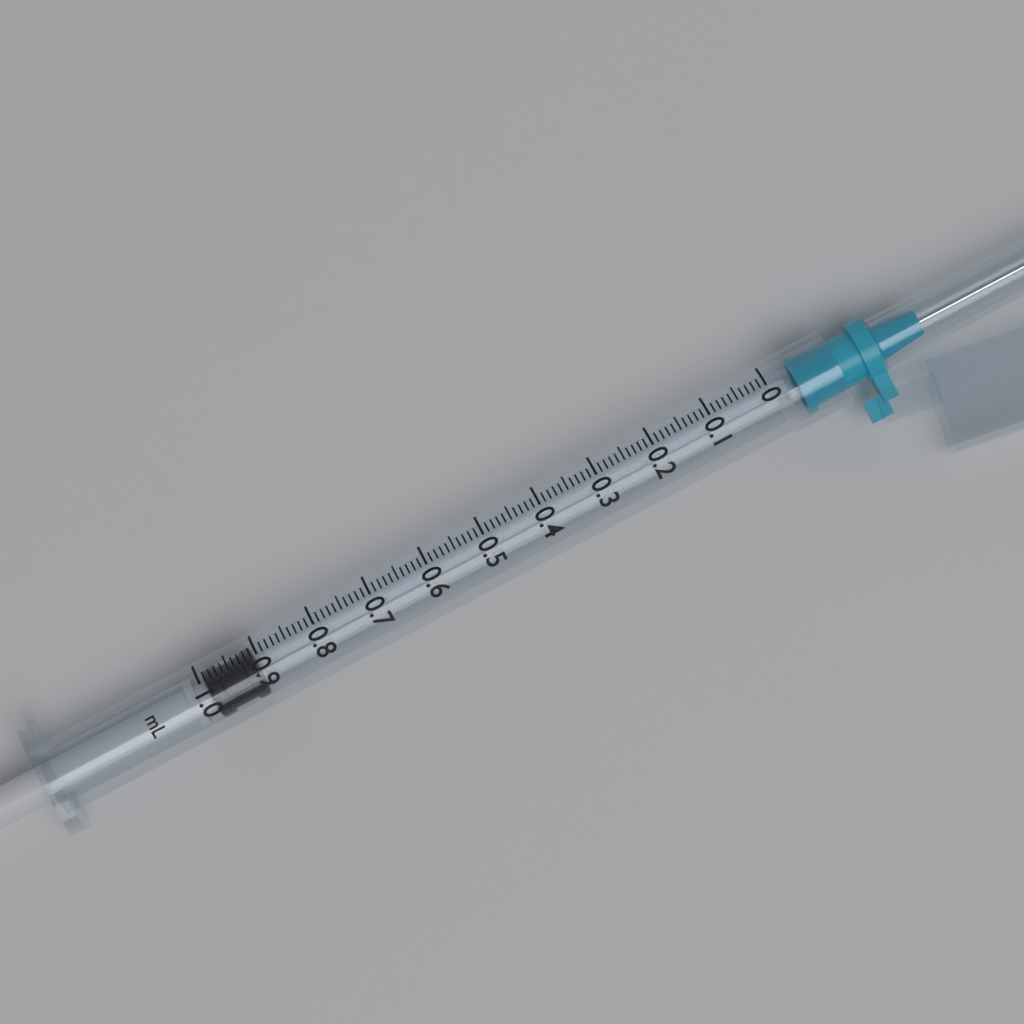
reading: 0.91 ml
